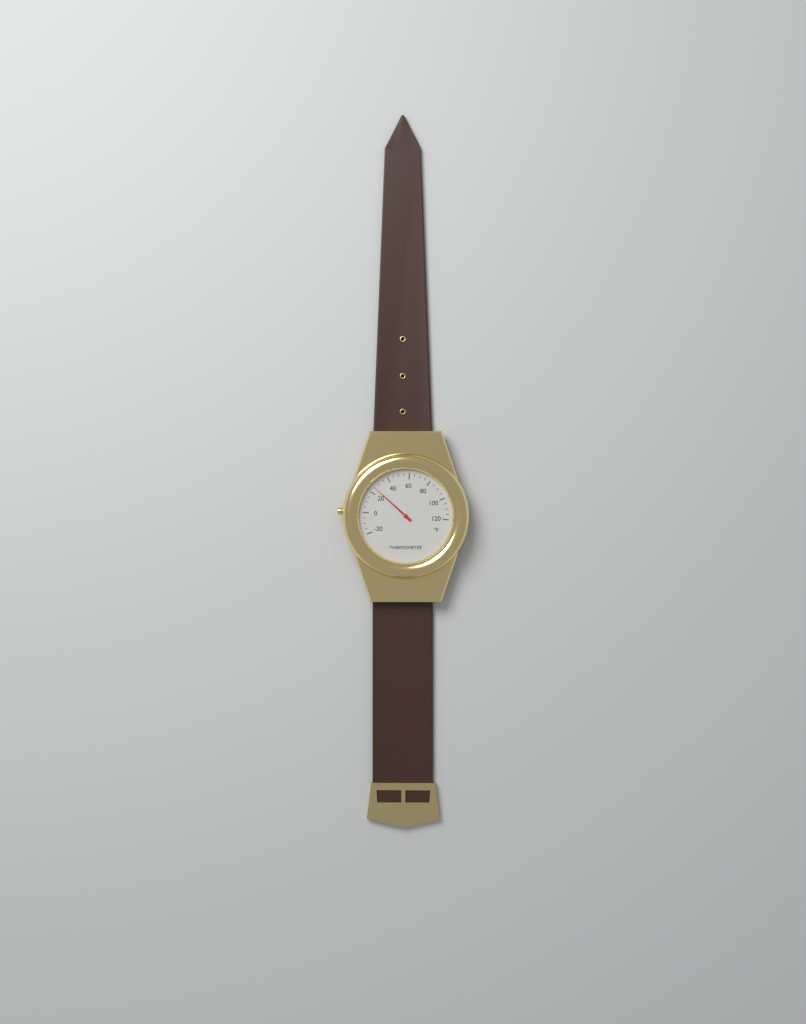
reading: 25 °F
